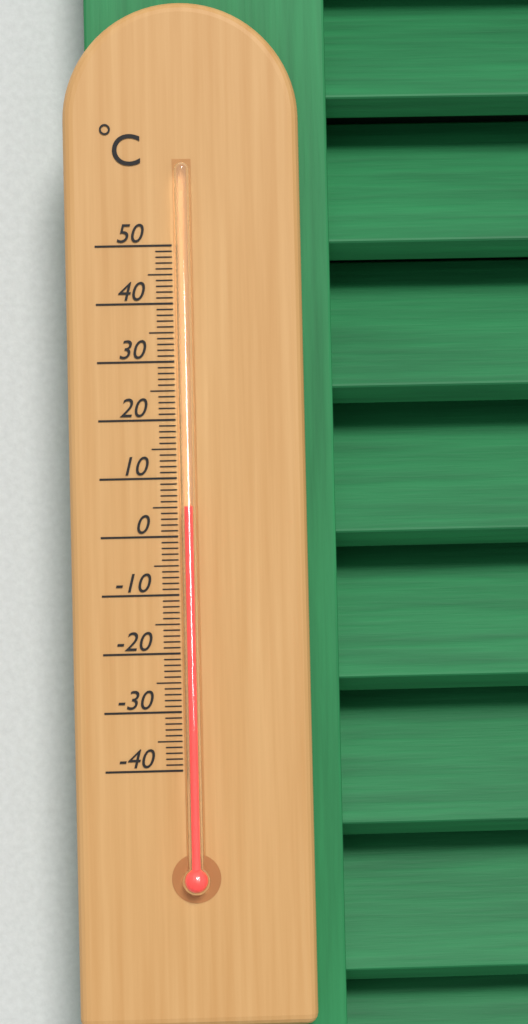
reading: 5 °C
